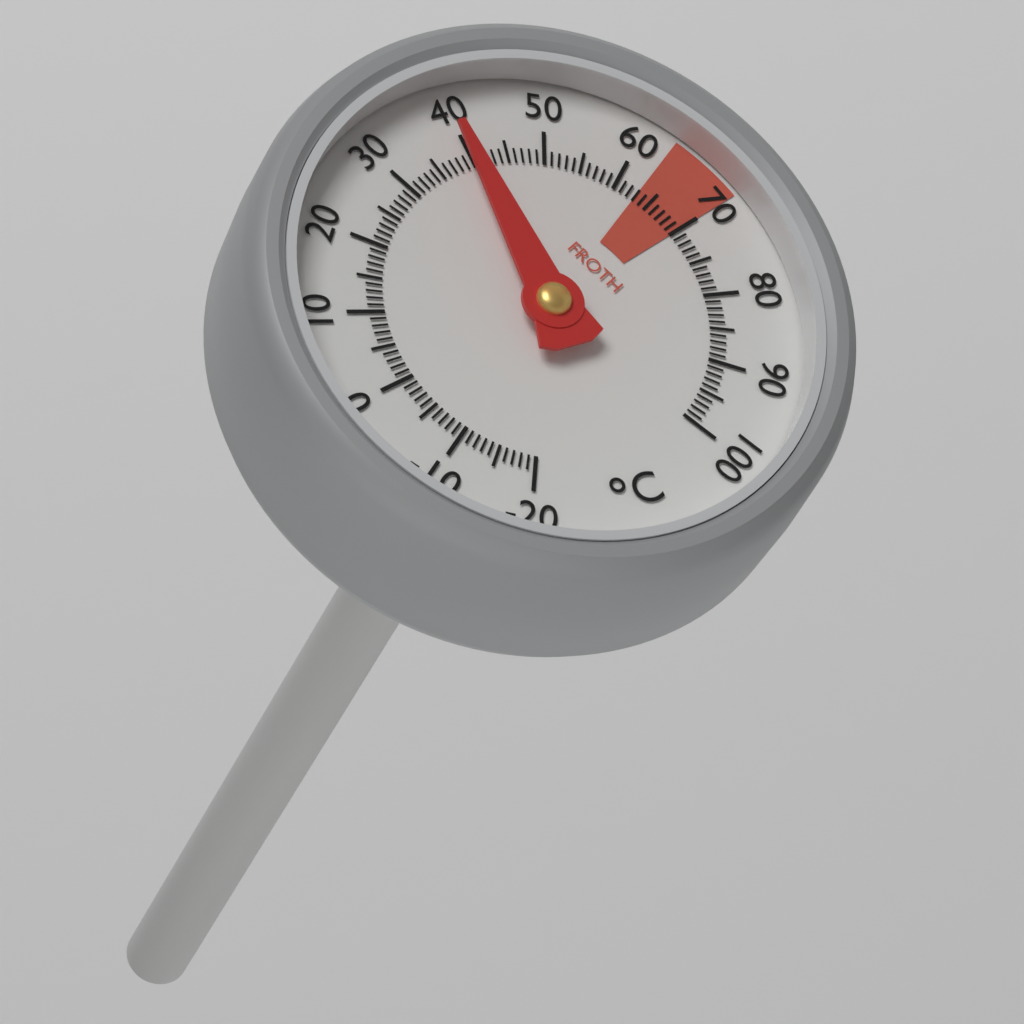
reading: 40 °C
